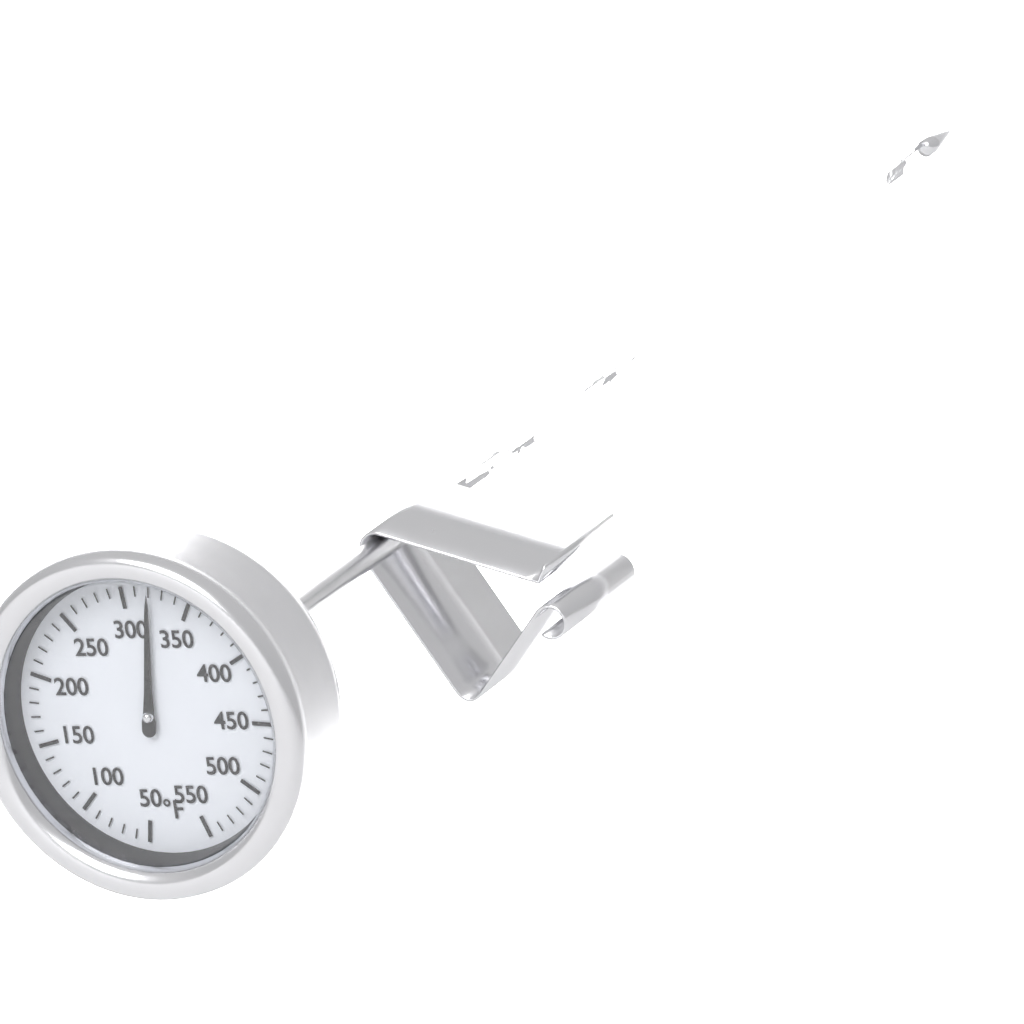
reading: 320 °F
